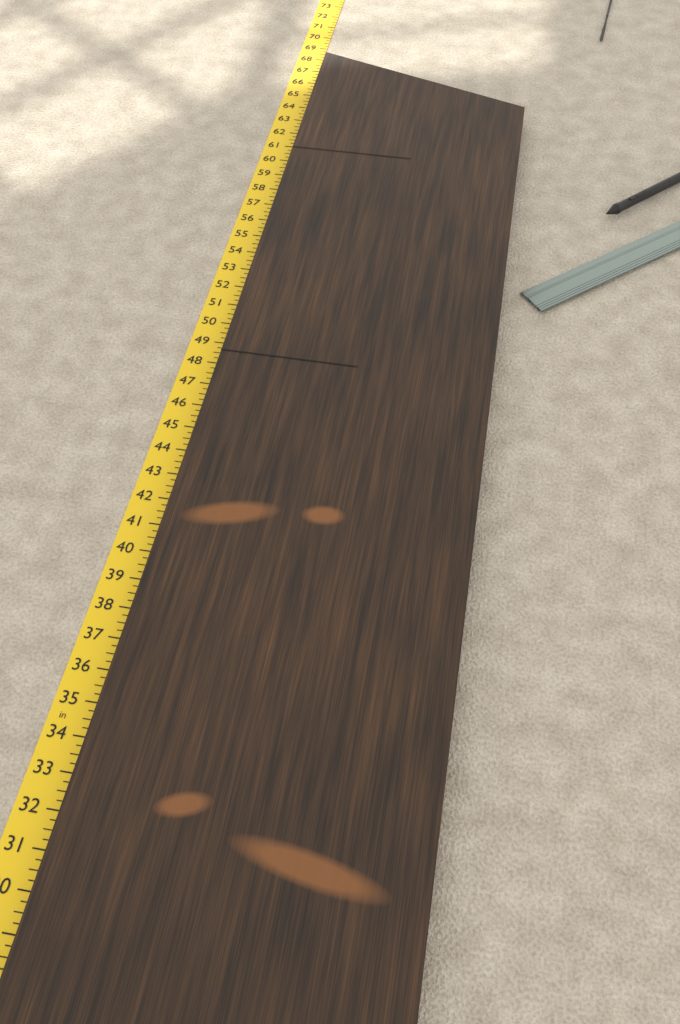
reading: 67.50 in
